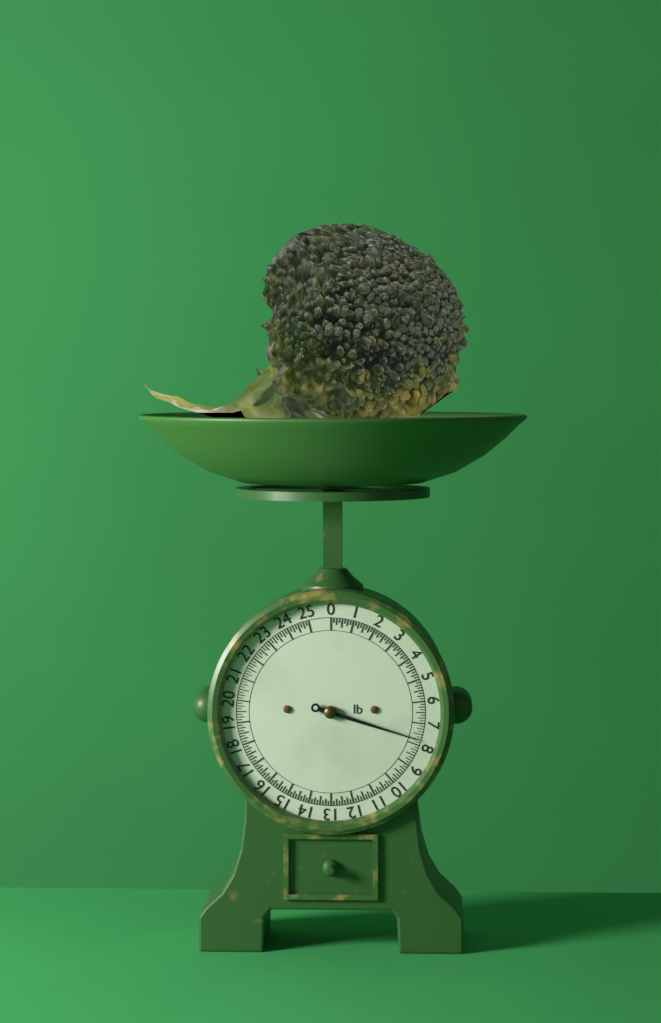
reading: 7.750 lb
